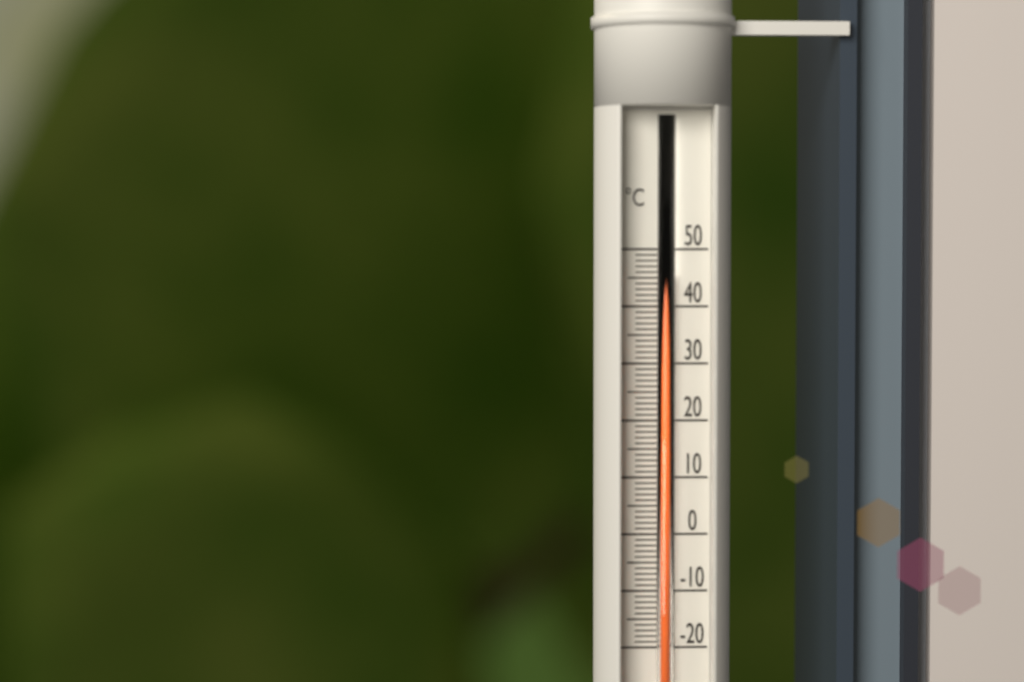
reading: 46 °C
